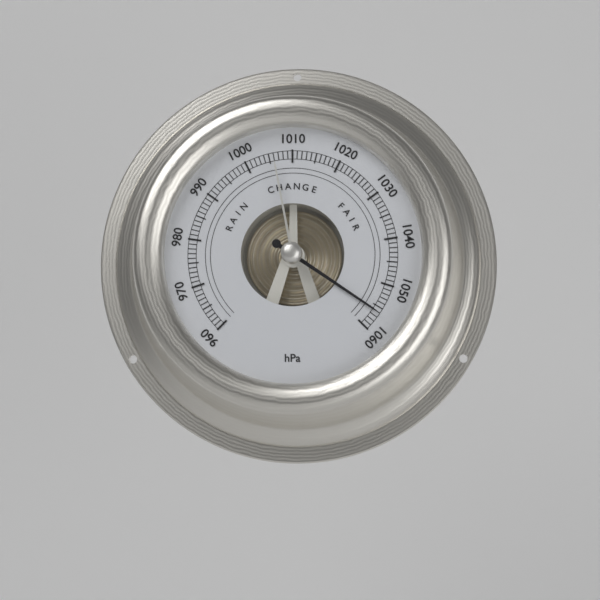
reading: 1056 hPa
